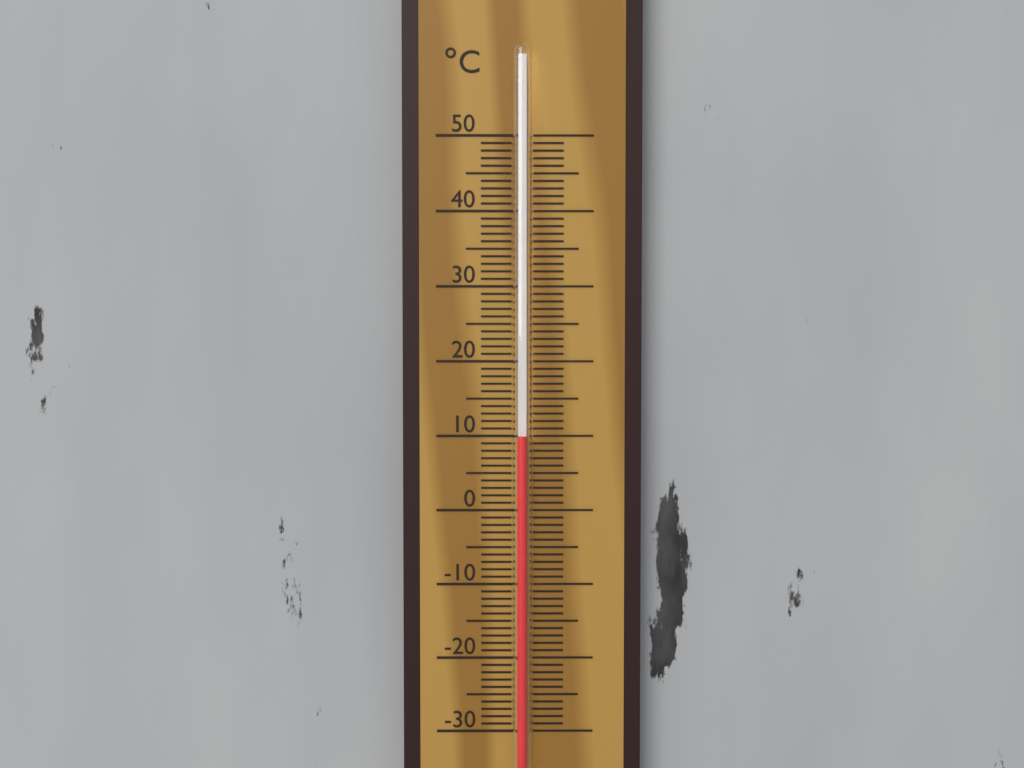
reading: 10 °C
